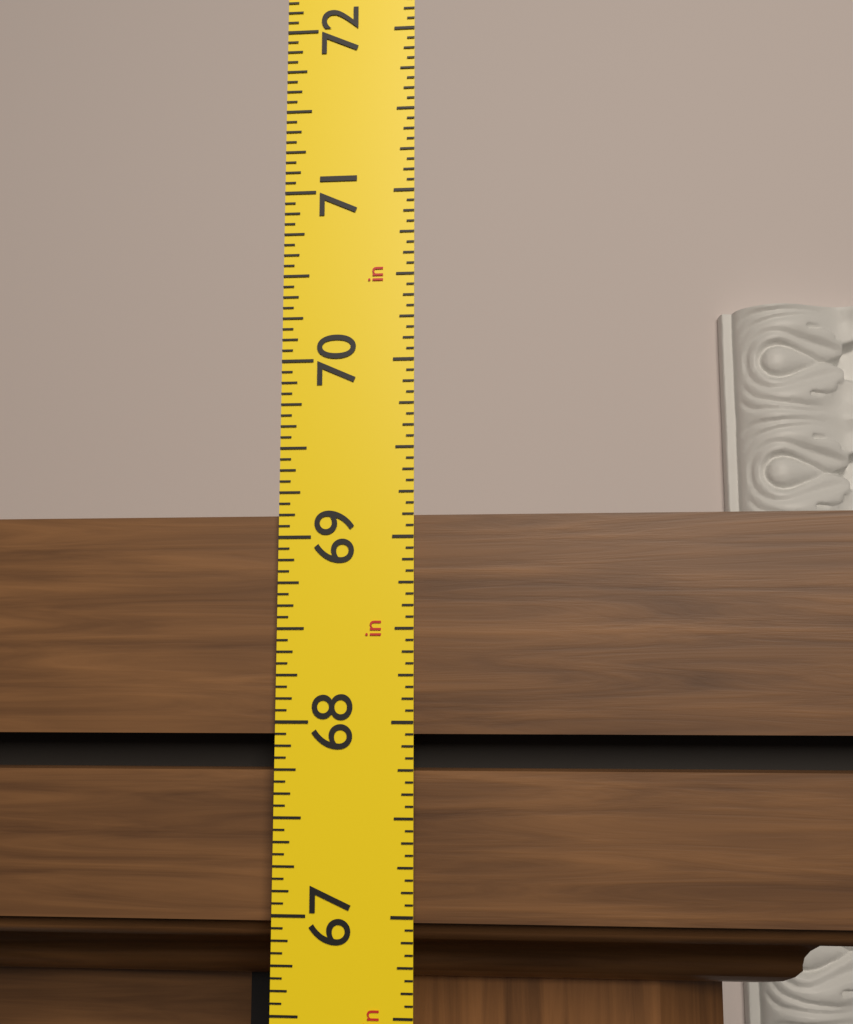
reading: 69.1250 in
